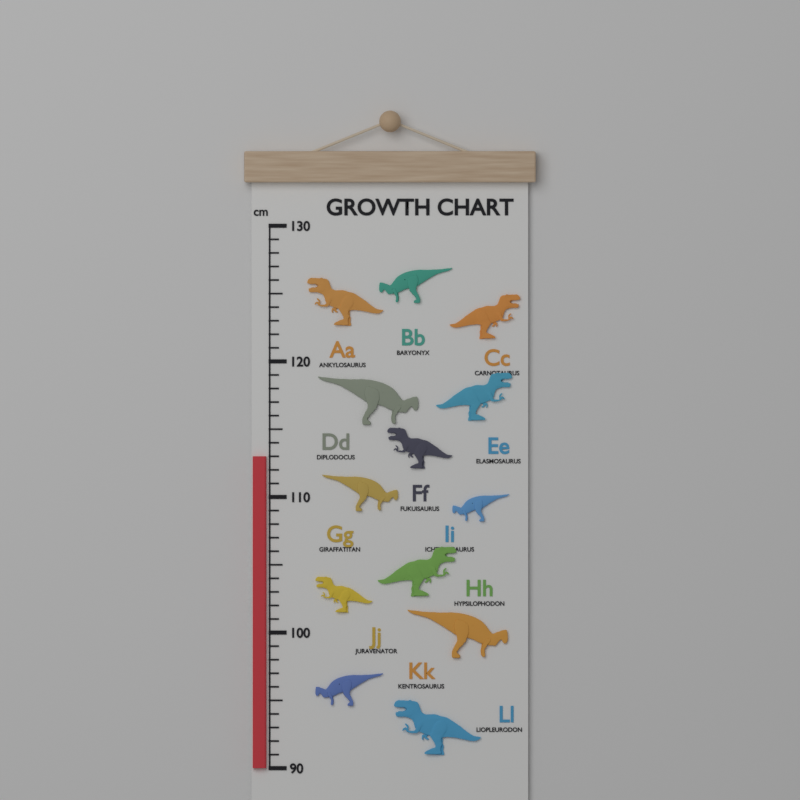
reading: 113 cm
